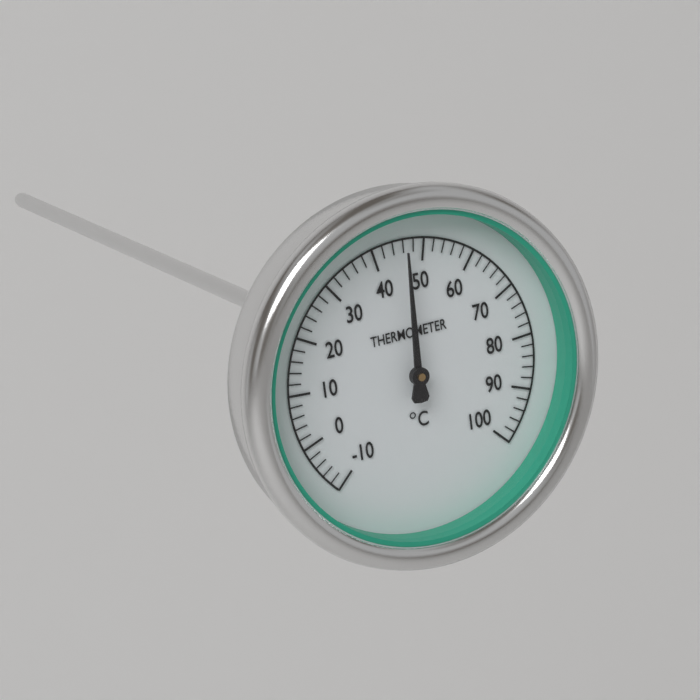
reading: 46 °C
